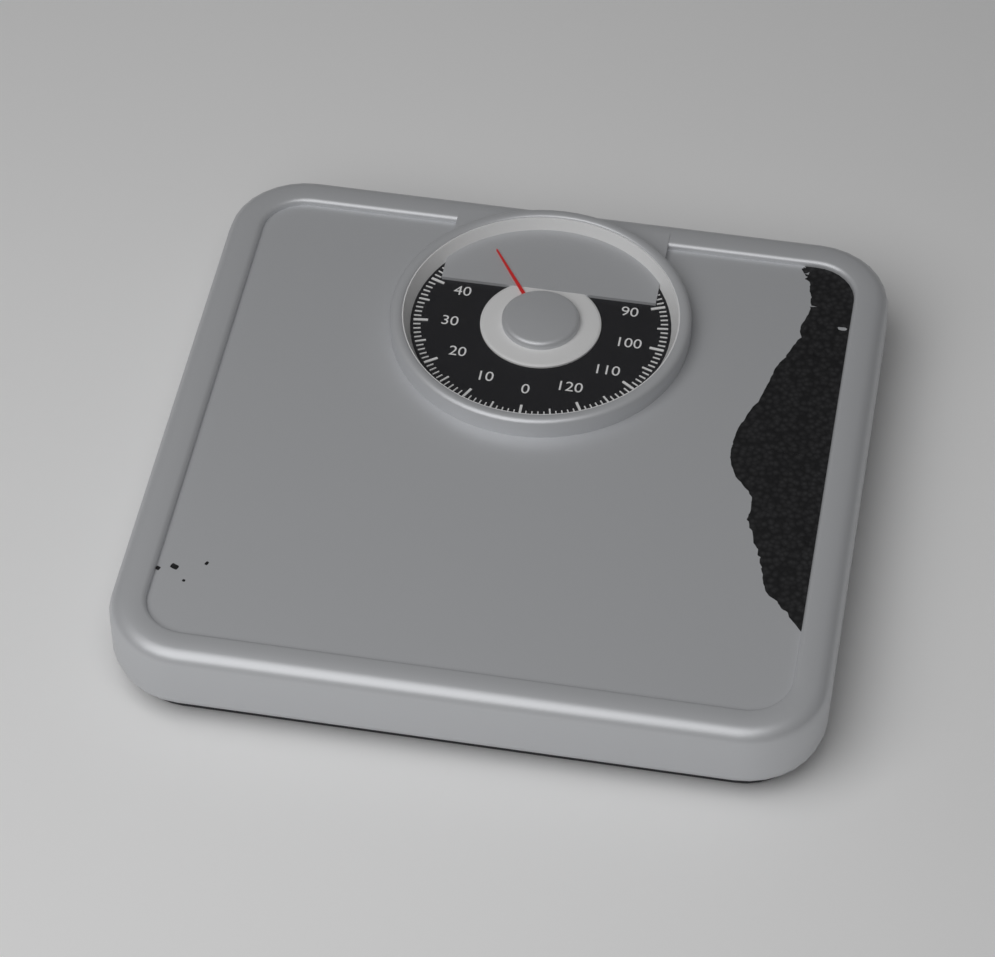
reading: 53 kg
